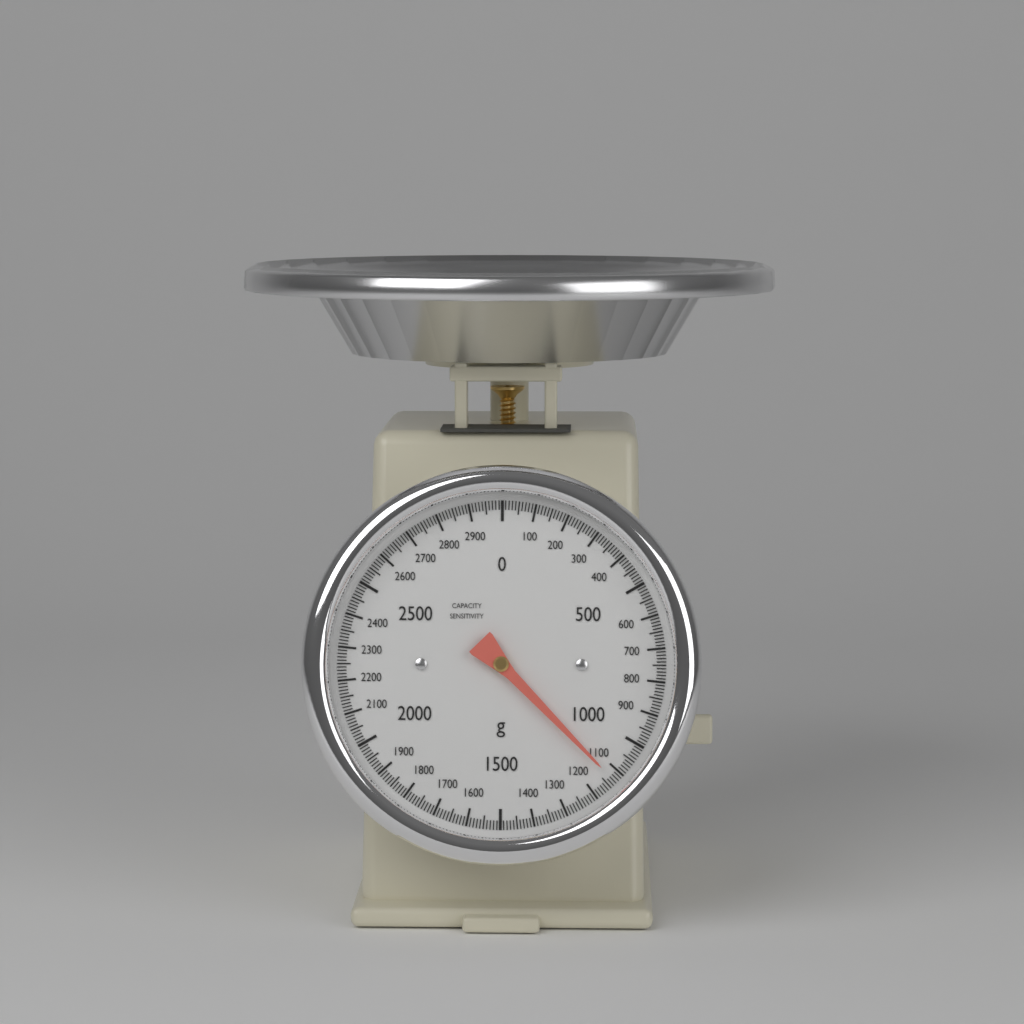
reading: 1130 g
